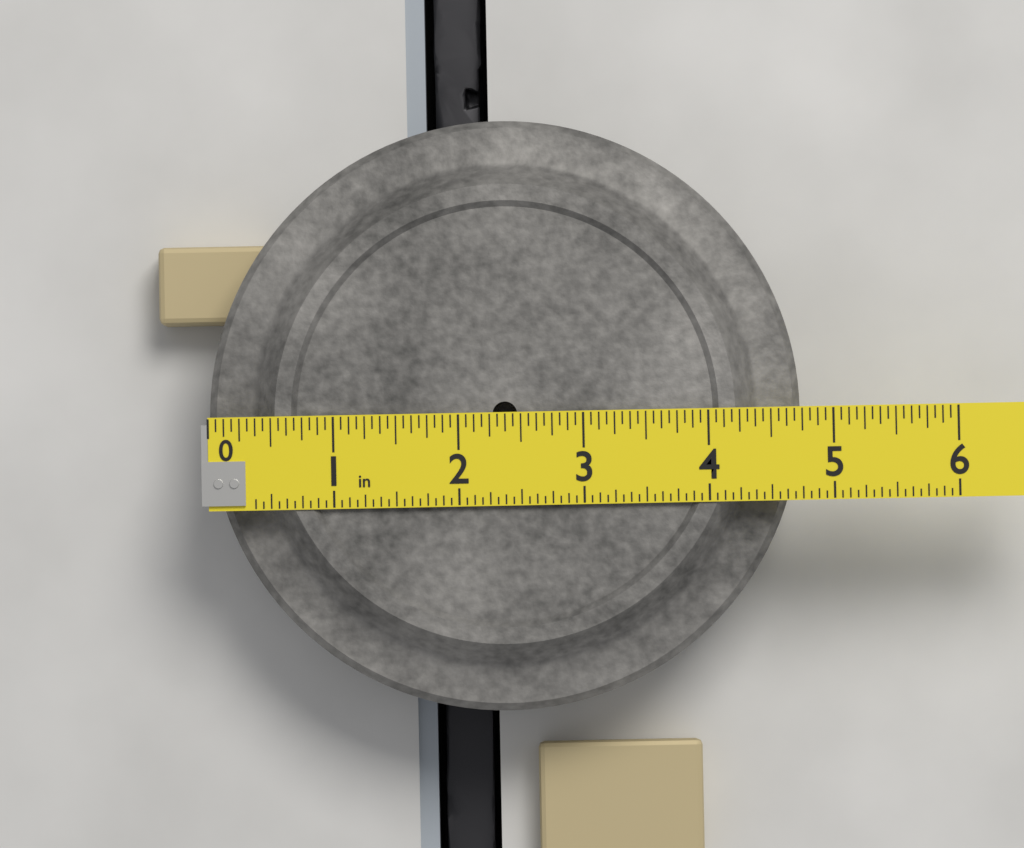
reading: 4.7500 in
